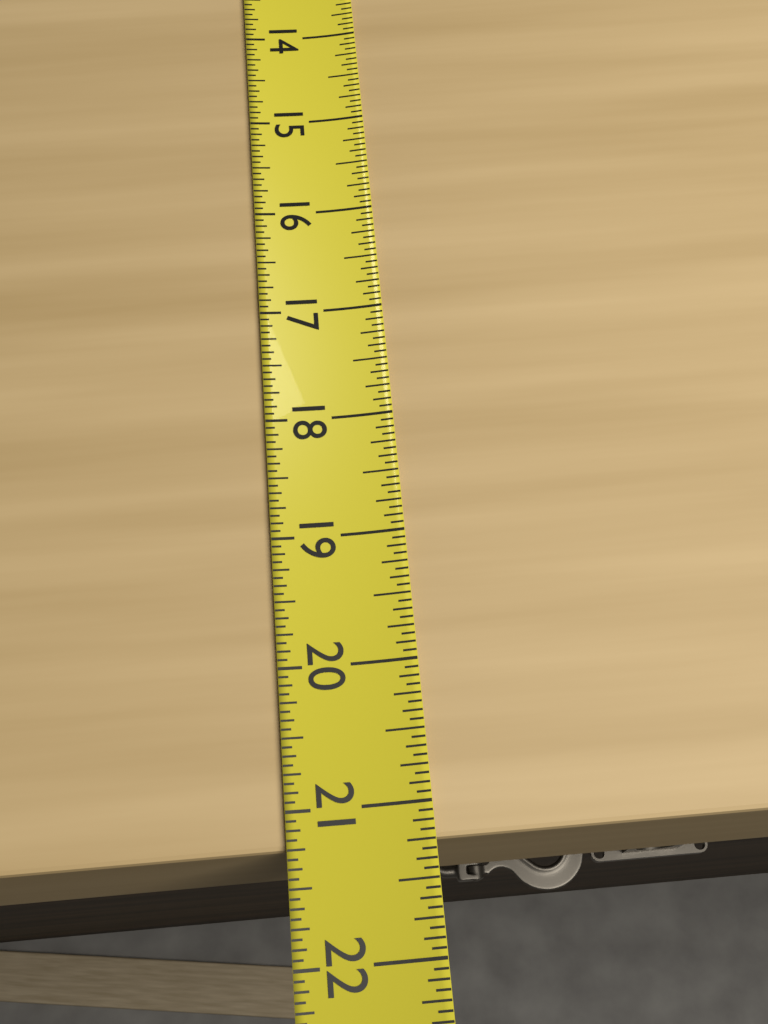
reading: 21.2500 (no unit)
